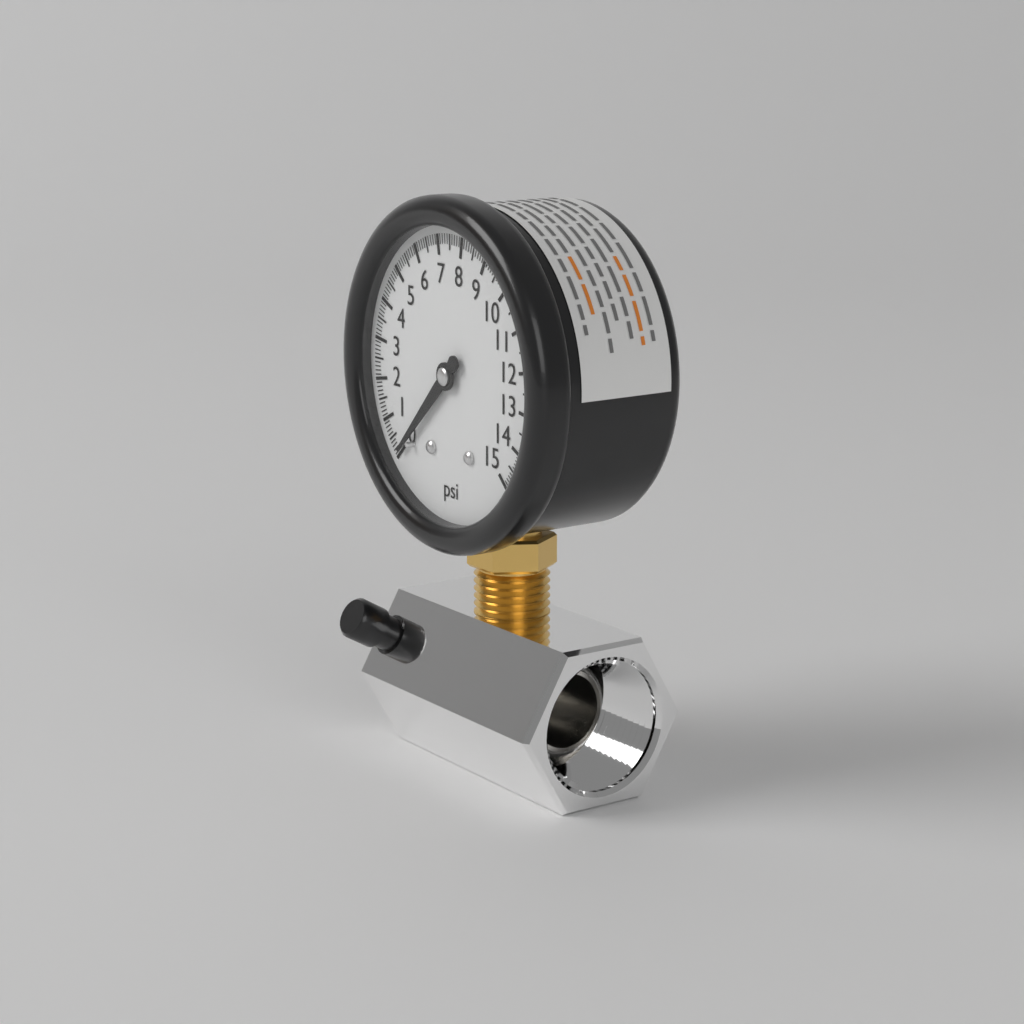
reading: 0.0 psi
